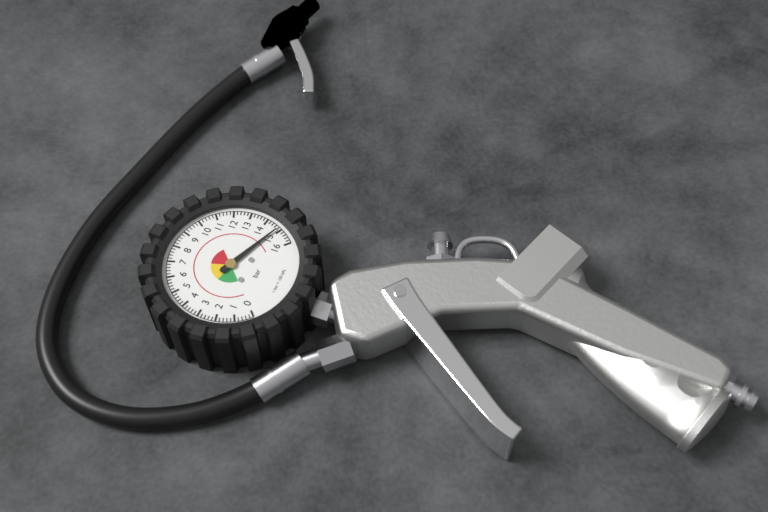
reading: 14.8 bar
